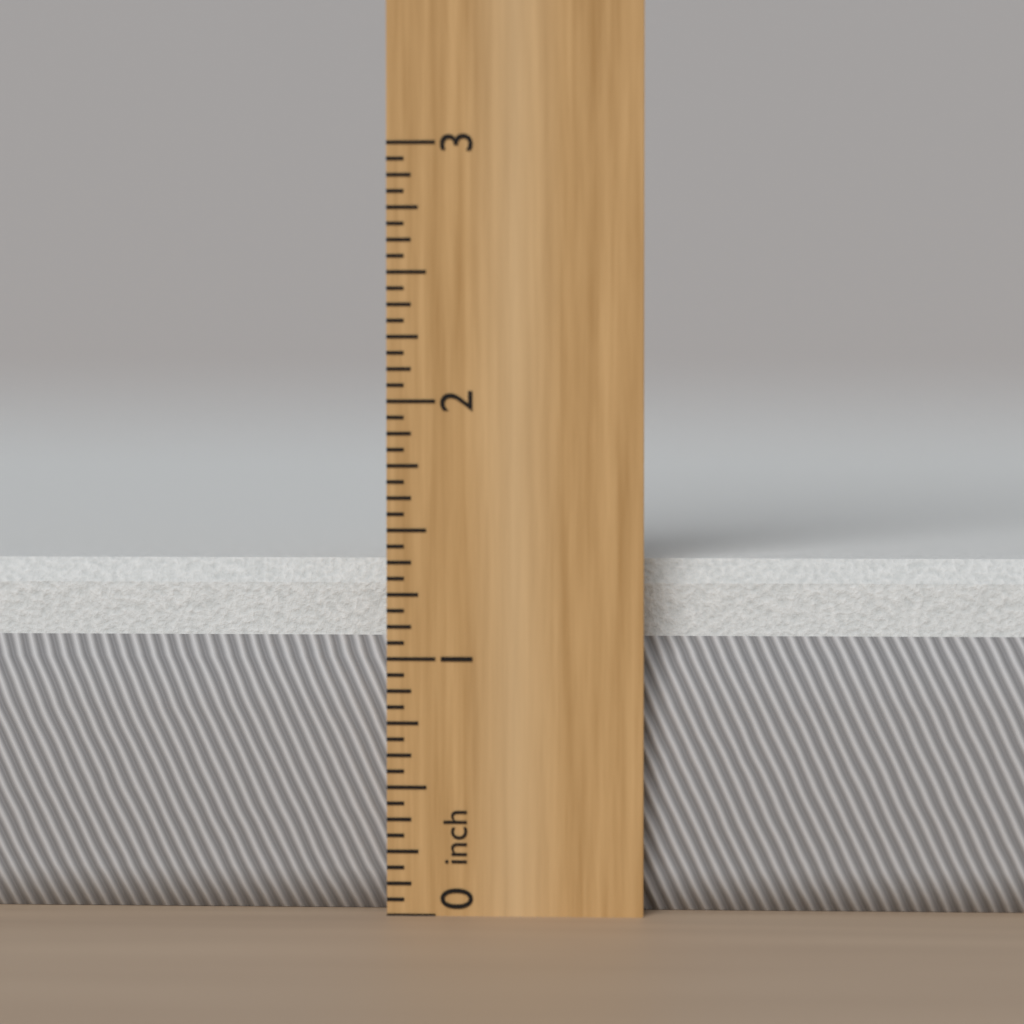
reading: 1.3750 inch
